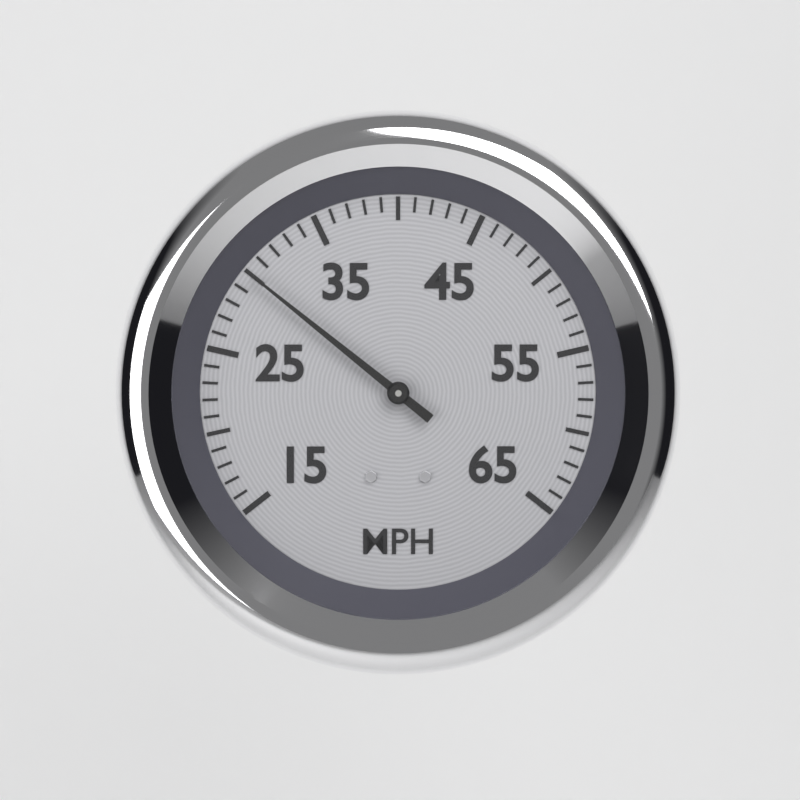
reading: 30 MPH
